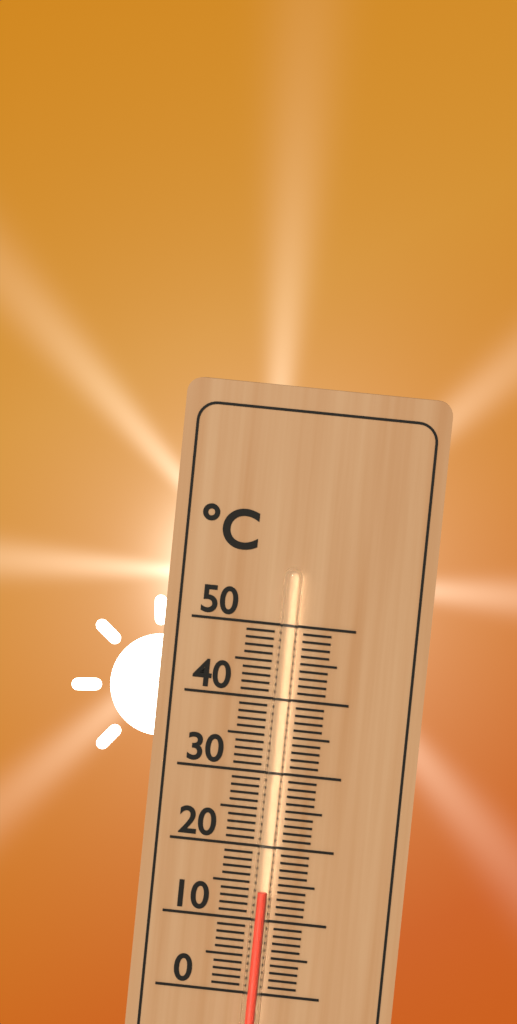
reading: 14 °C
